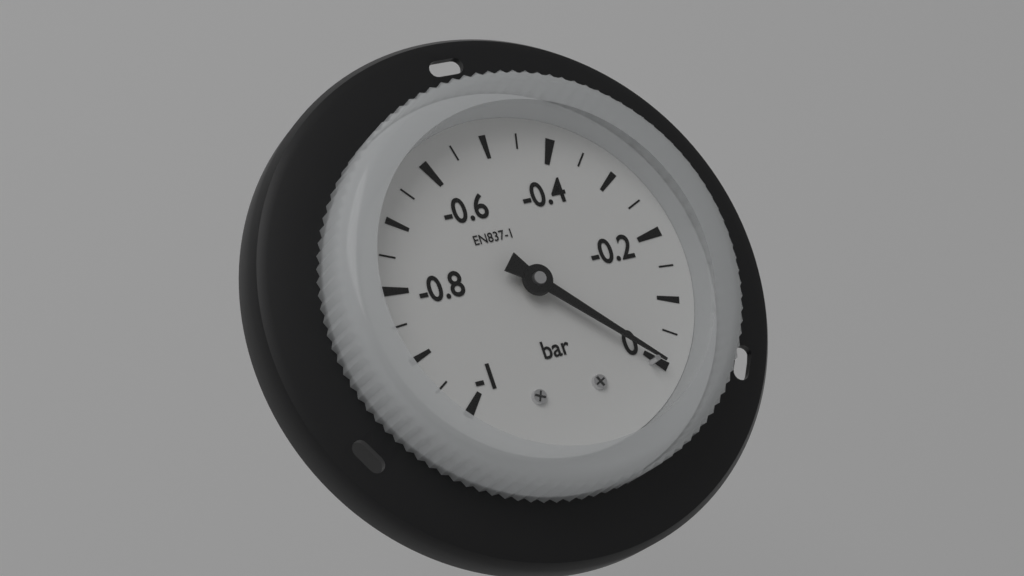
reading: 0.00 bar
